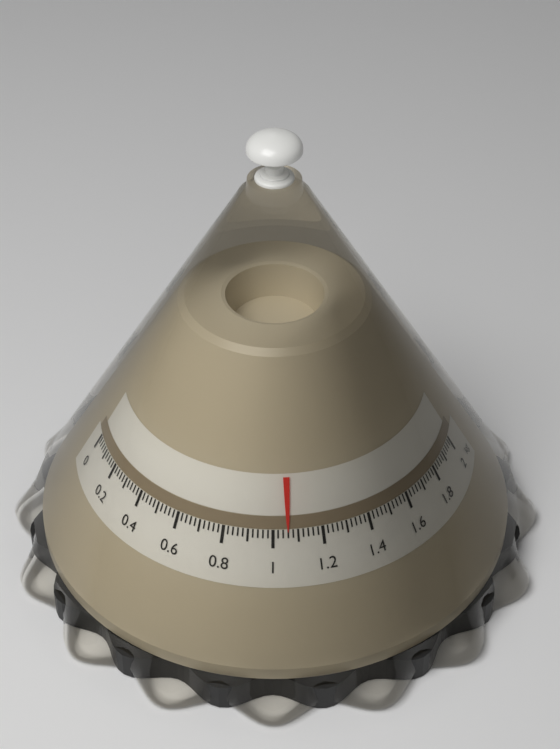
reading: 1.06 kg
